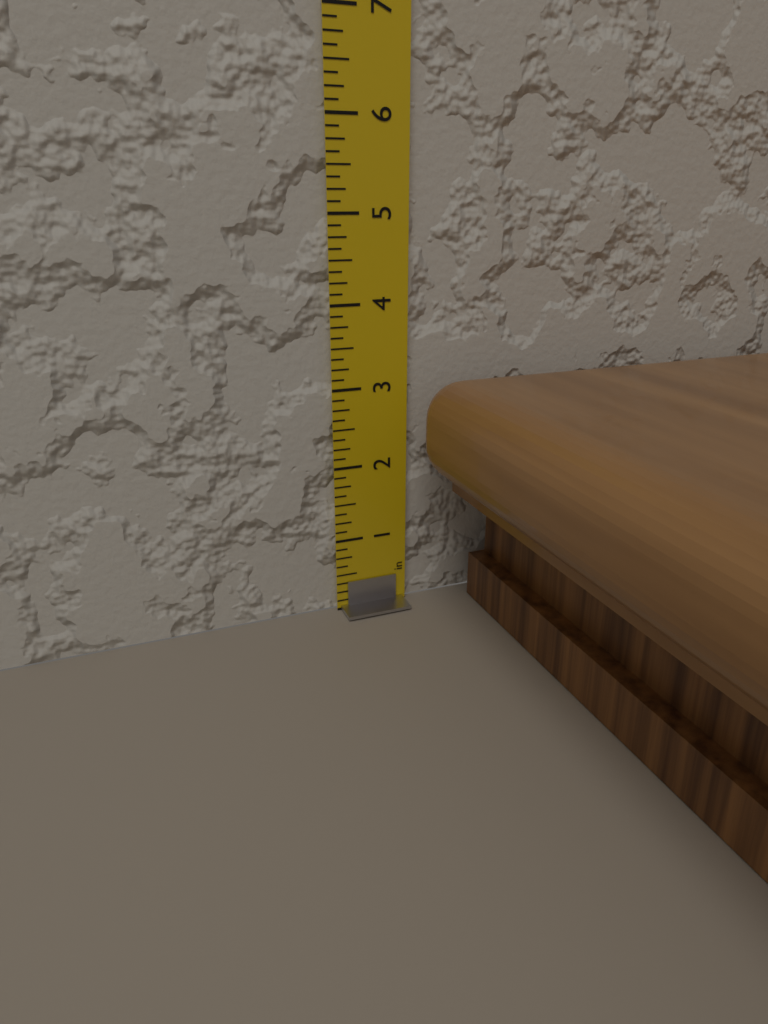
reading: 3.125 in
